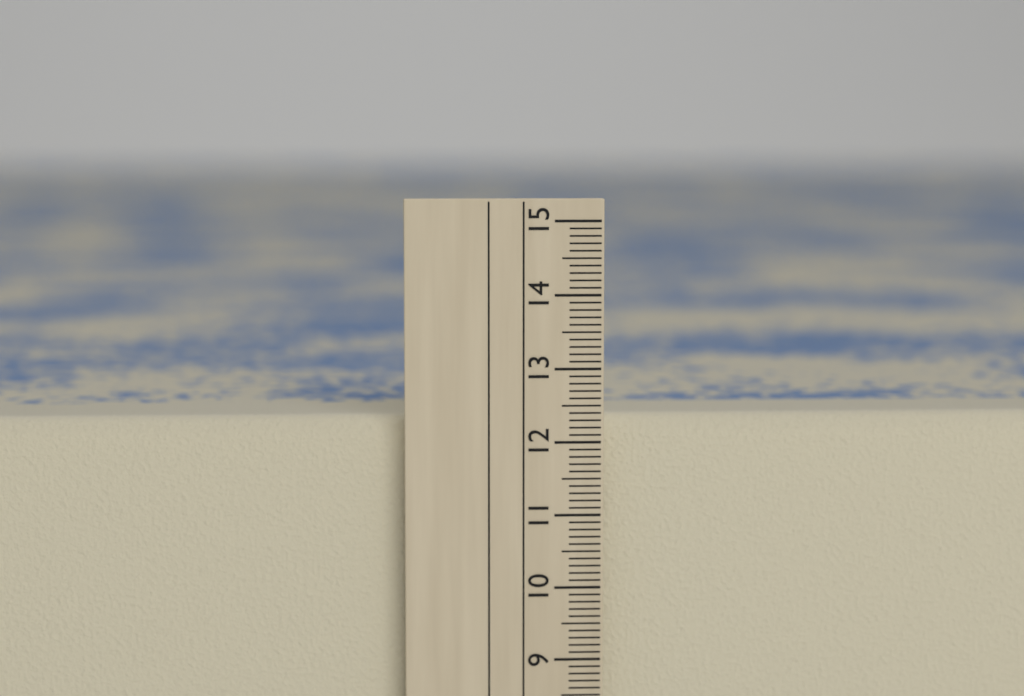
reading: 12.3 cm
